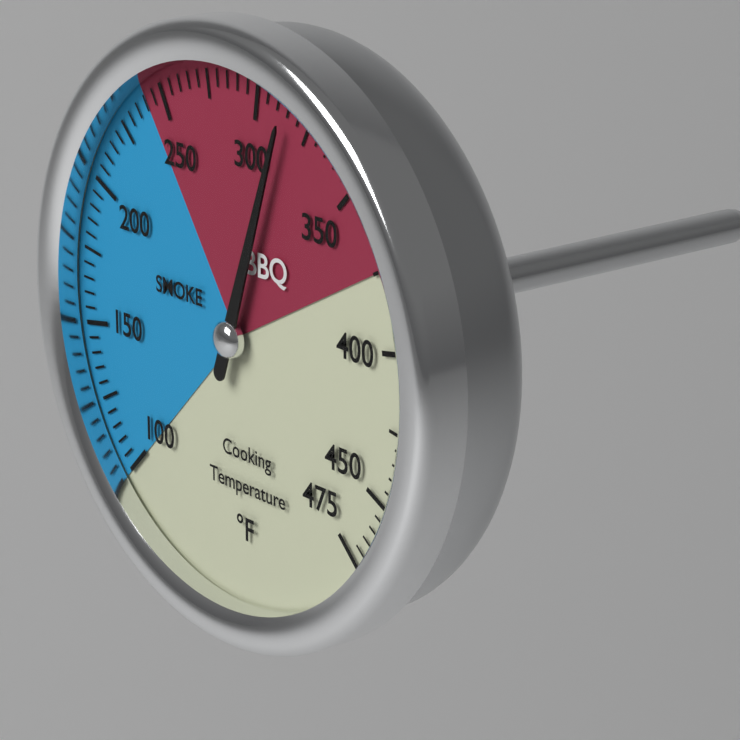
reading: 315 °F
